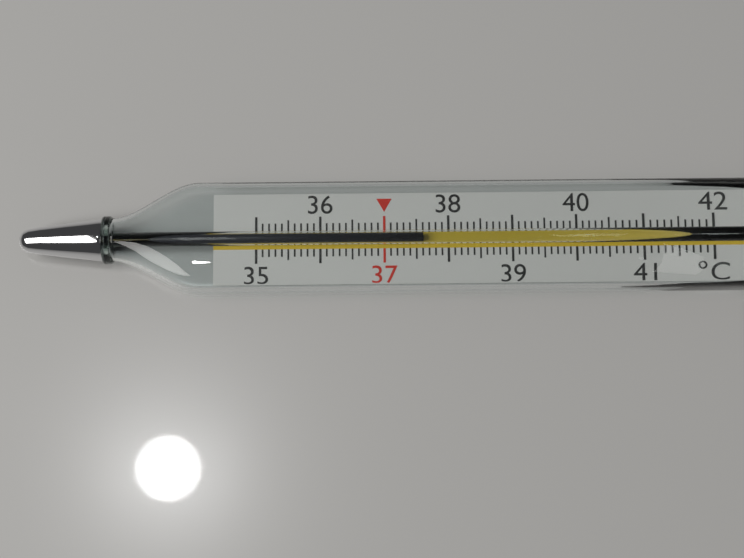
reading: 37.6 °C
